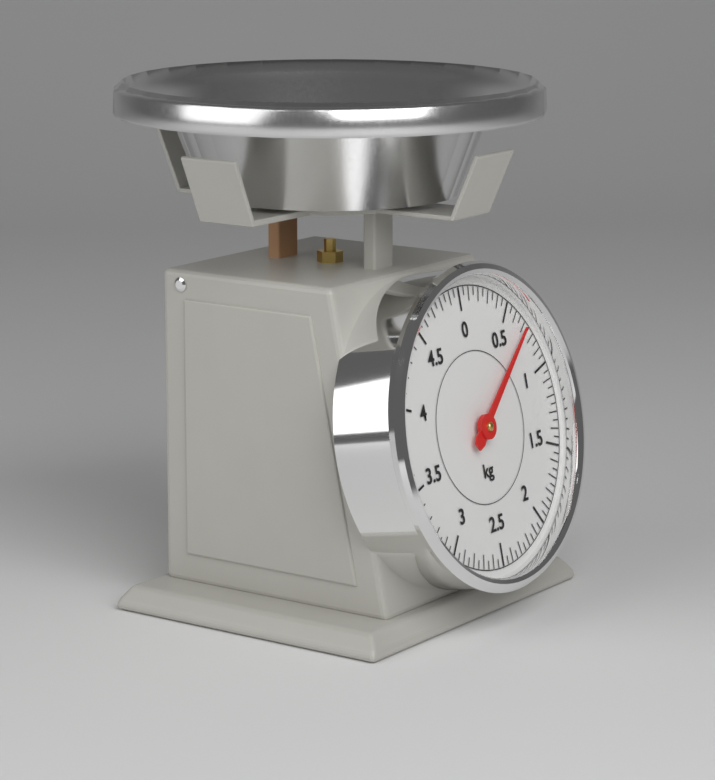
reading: 0.70 kg
